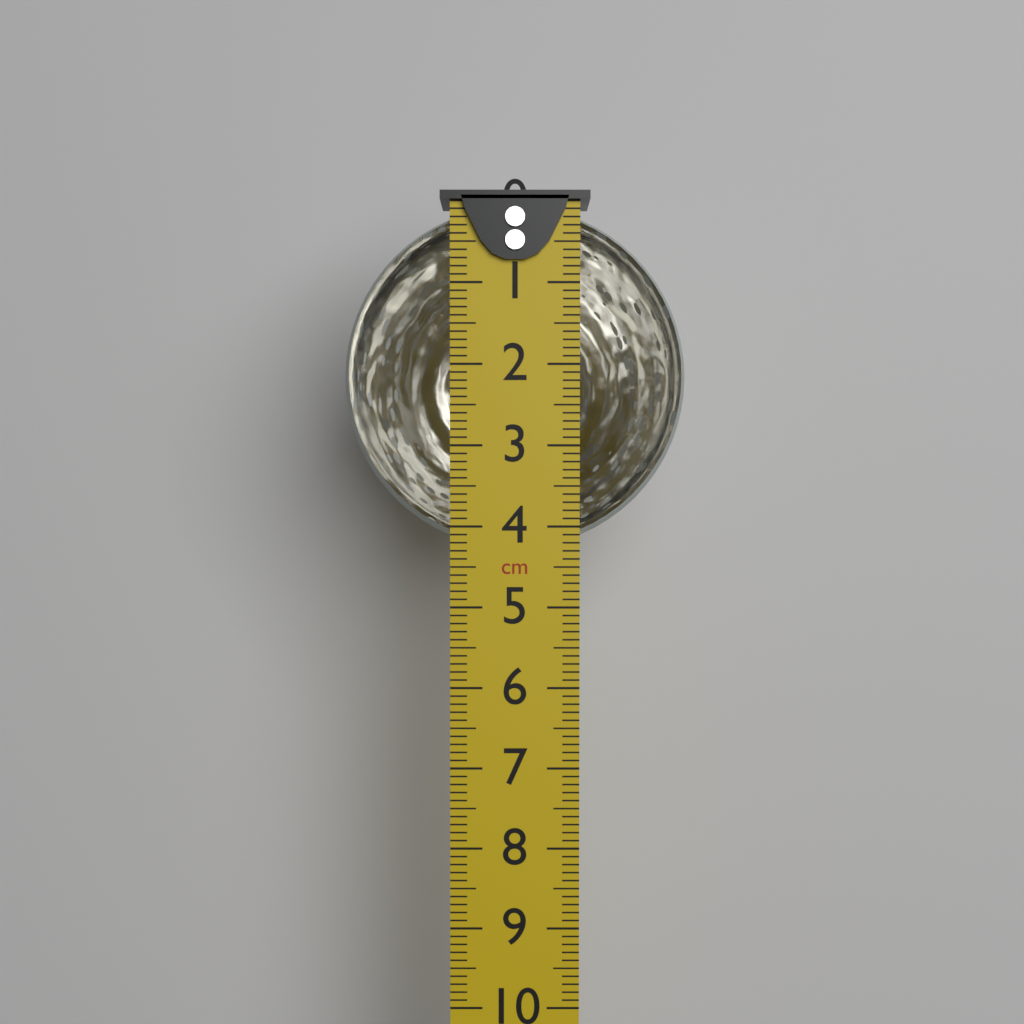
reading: 4.3 cm
